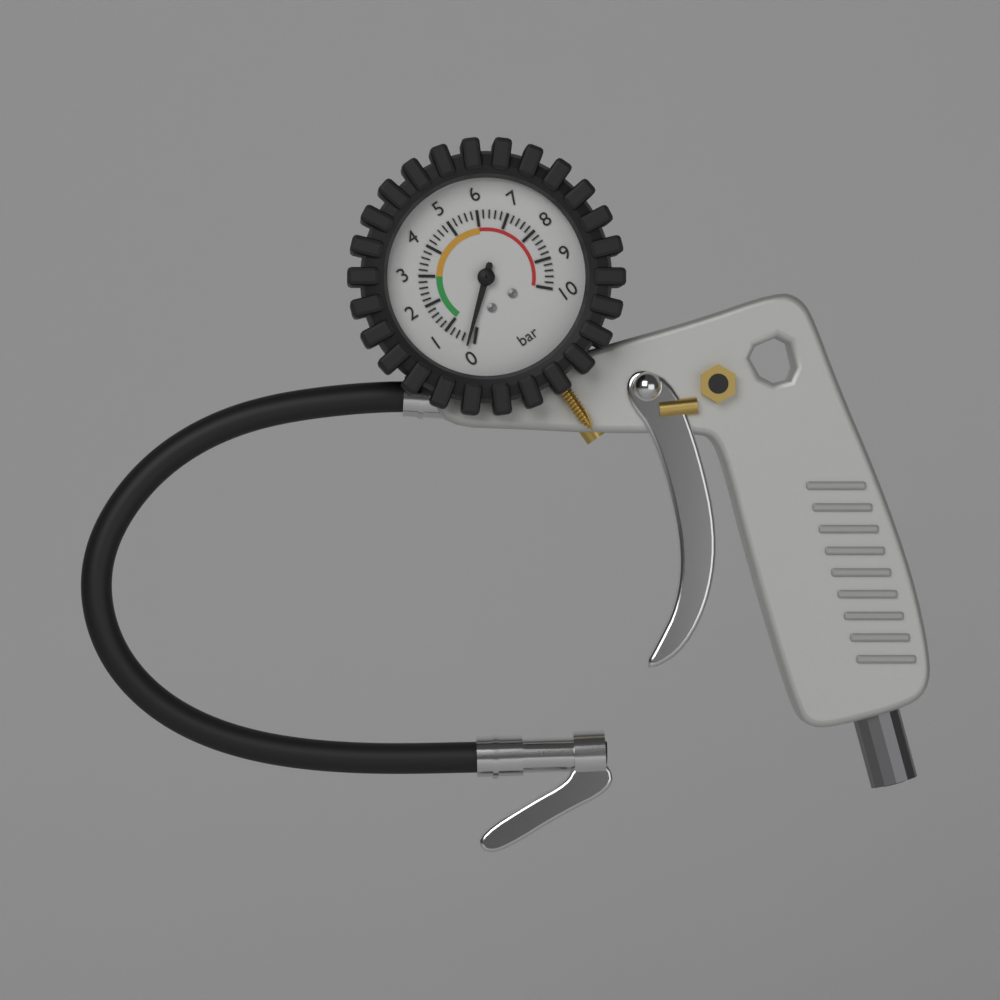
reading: 0.2 bar
